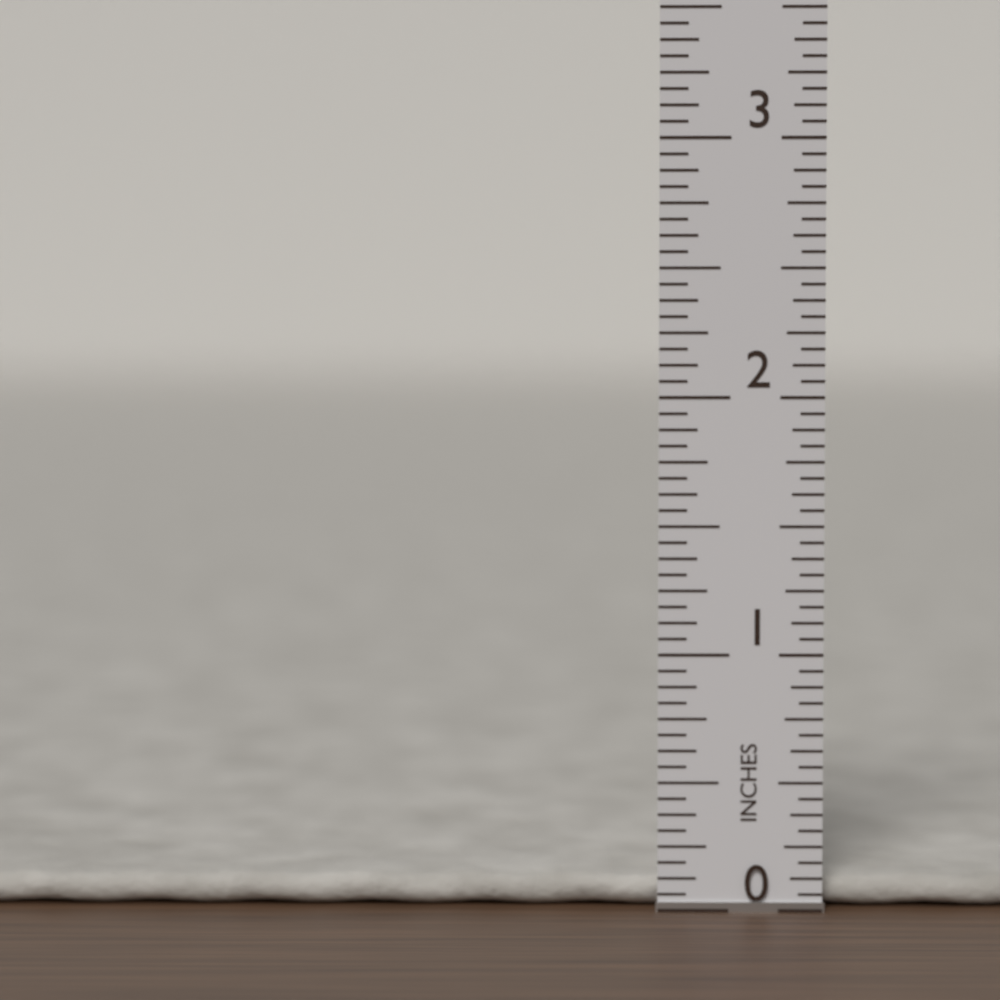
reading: 0.1250 in
